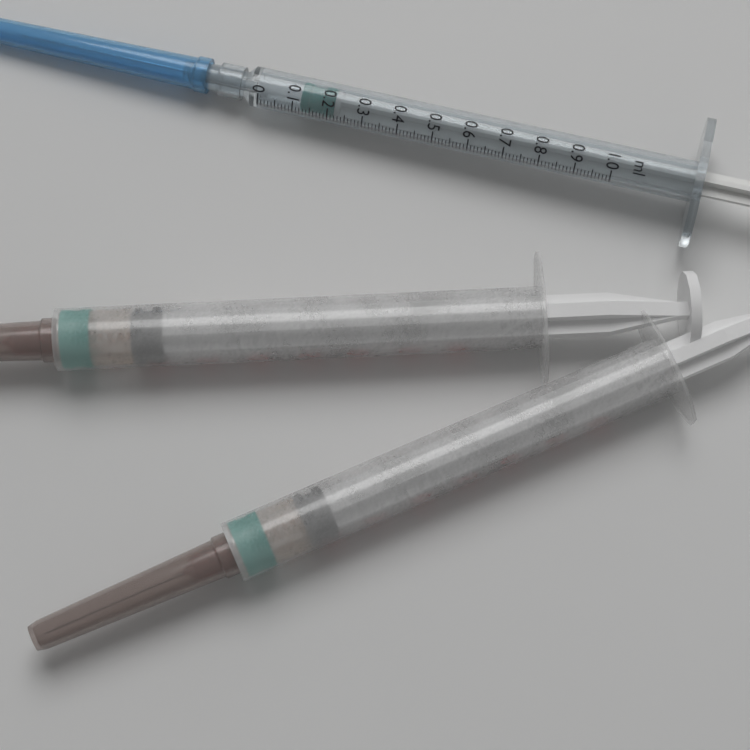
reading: 0.12 ml
